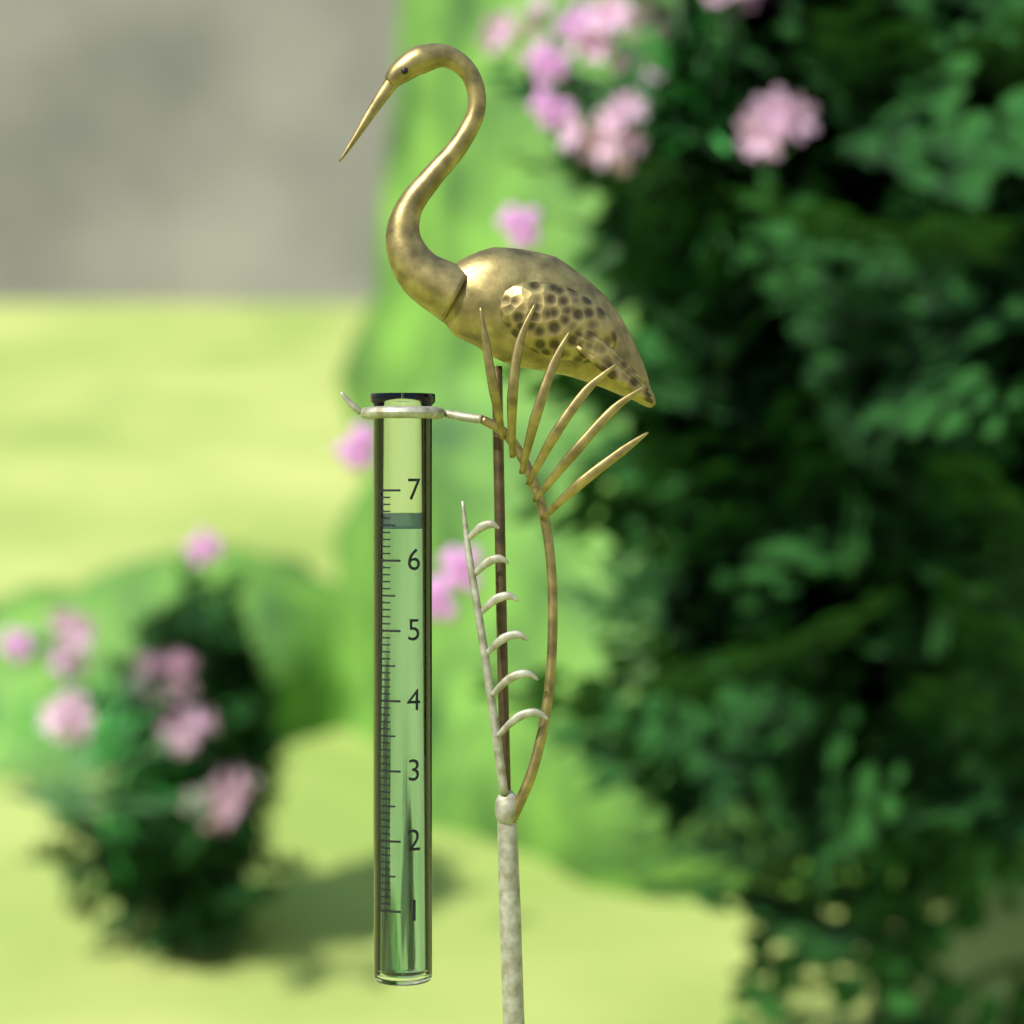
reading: 6.5 (no unit)
